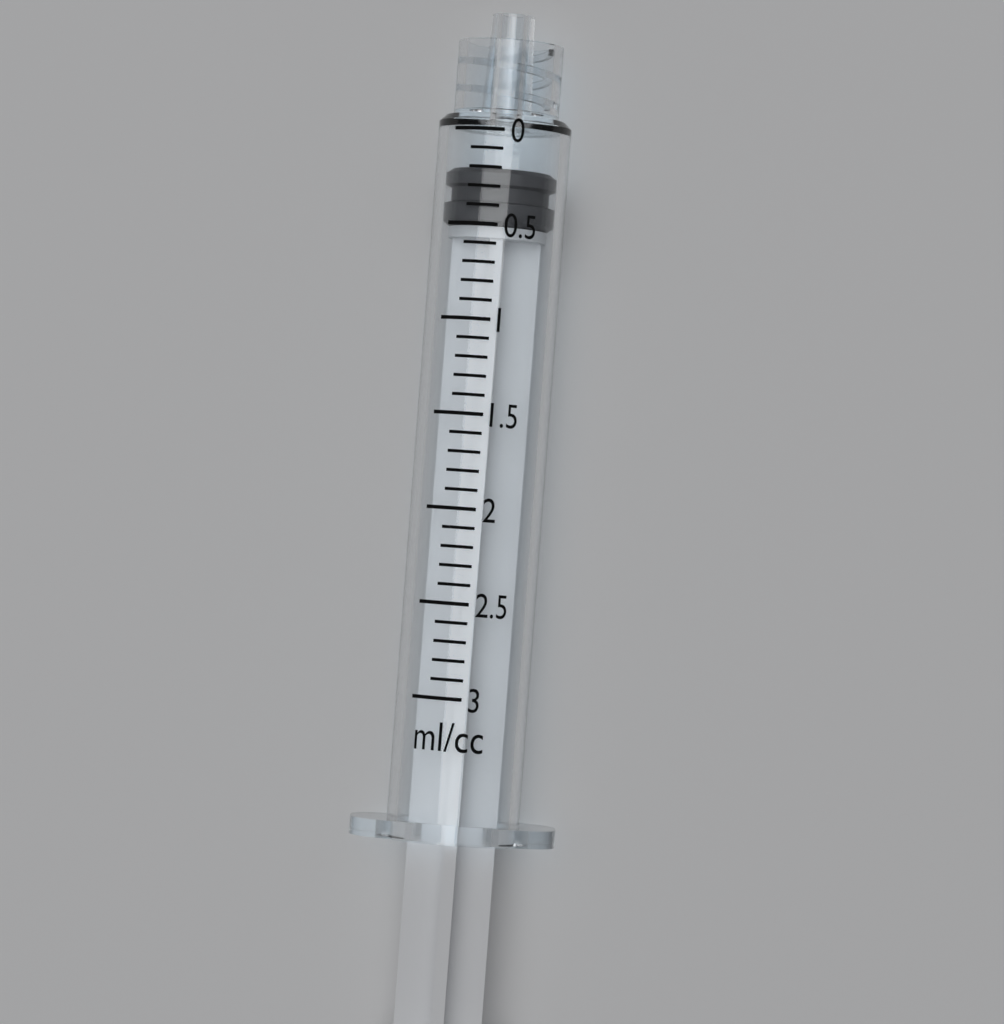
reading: 0.2 ml
